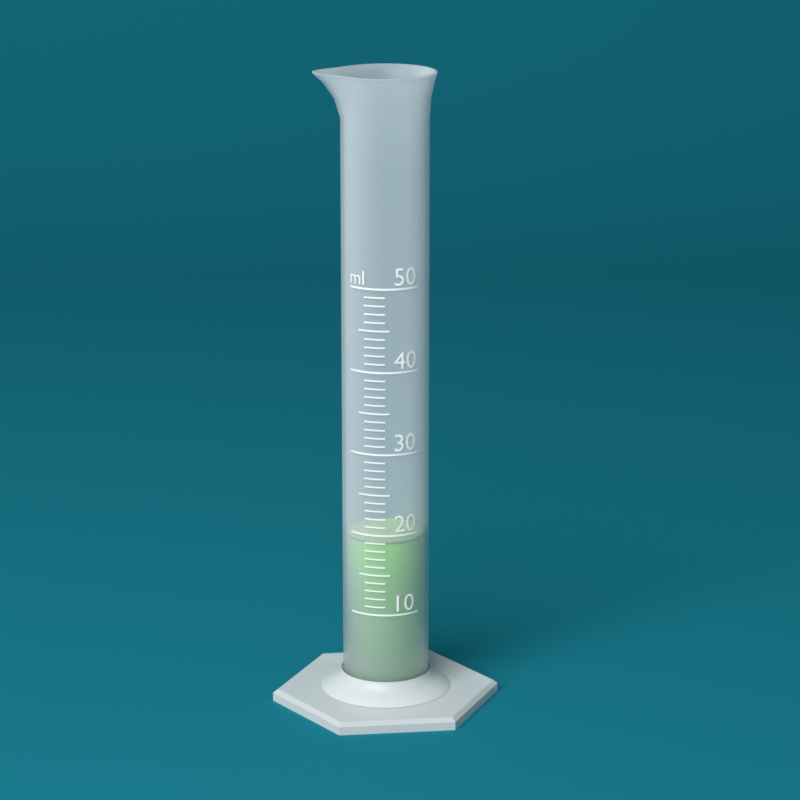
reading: 19 ml
